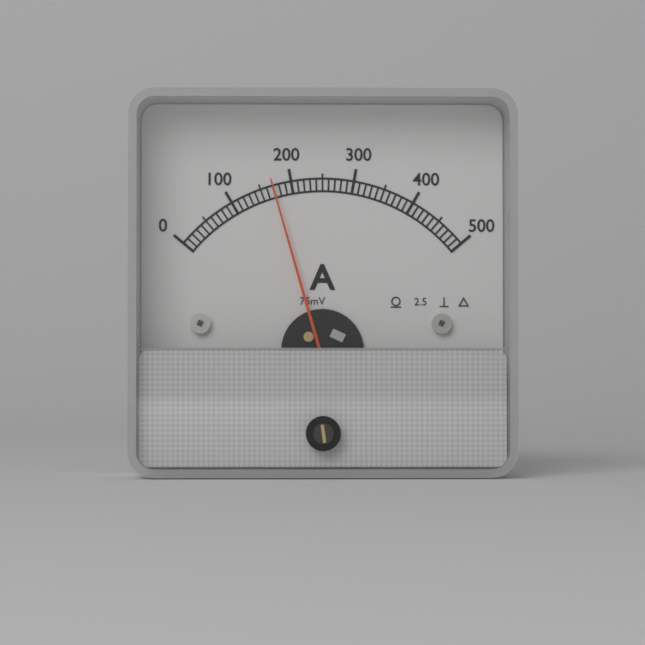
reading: 170 A
